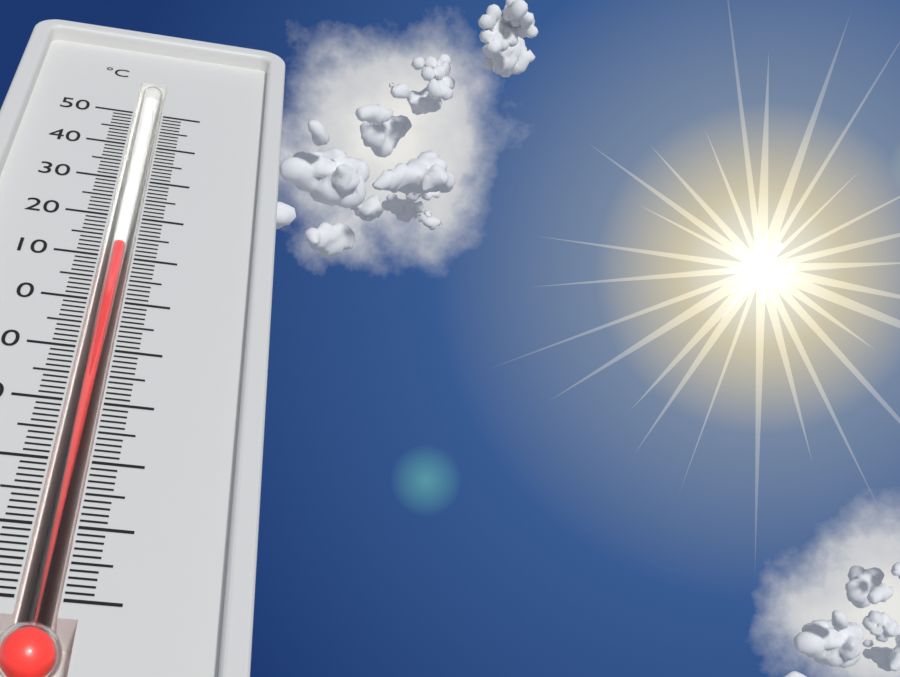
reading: 14 °C
